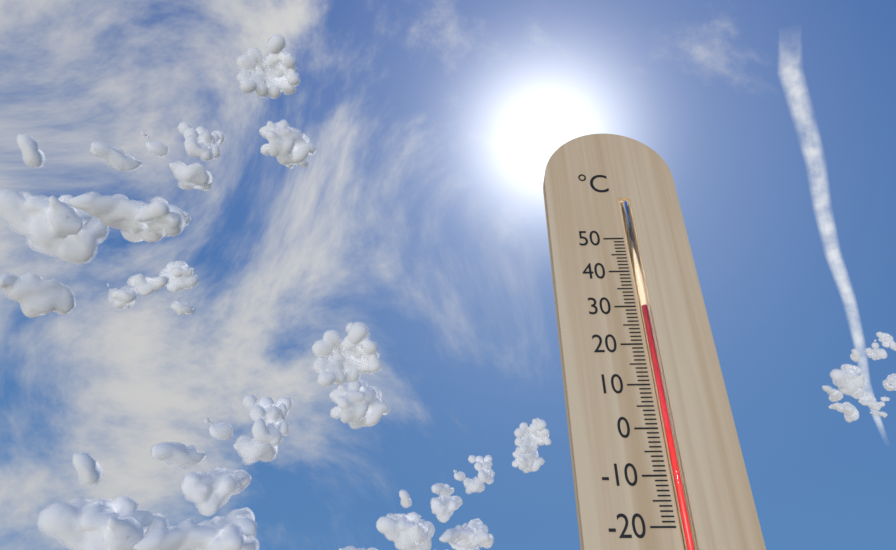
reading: 30 °C
